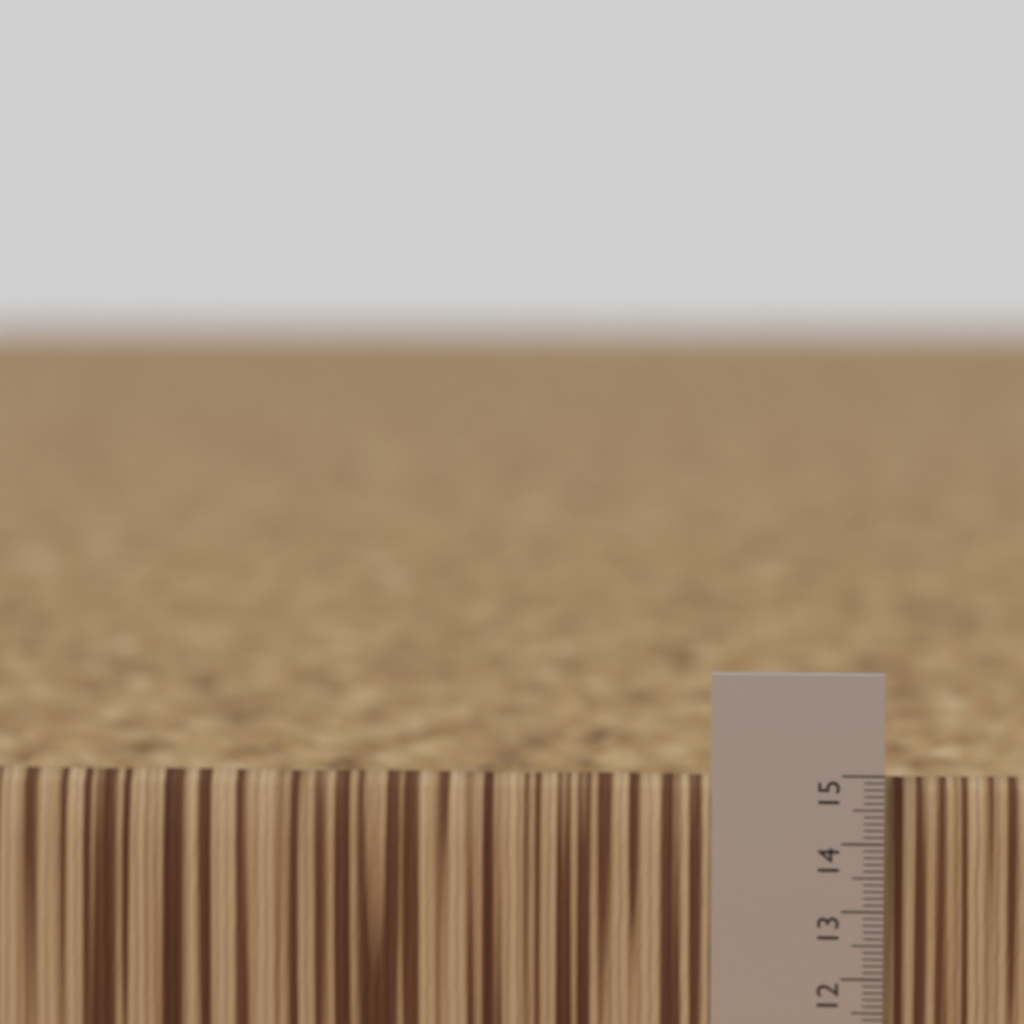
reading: 14.9 (no unit)
